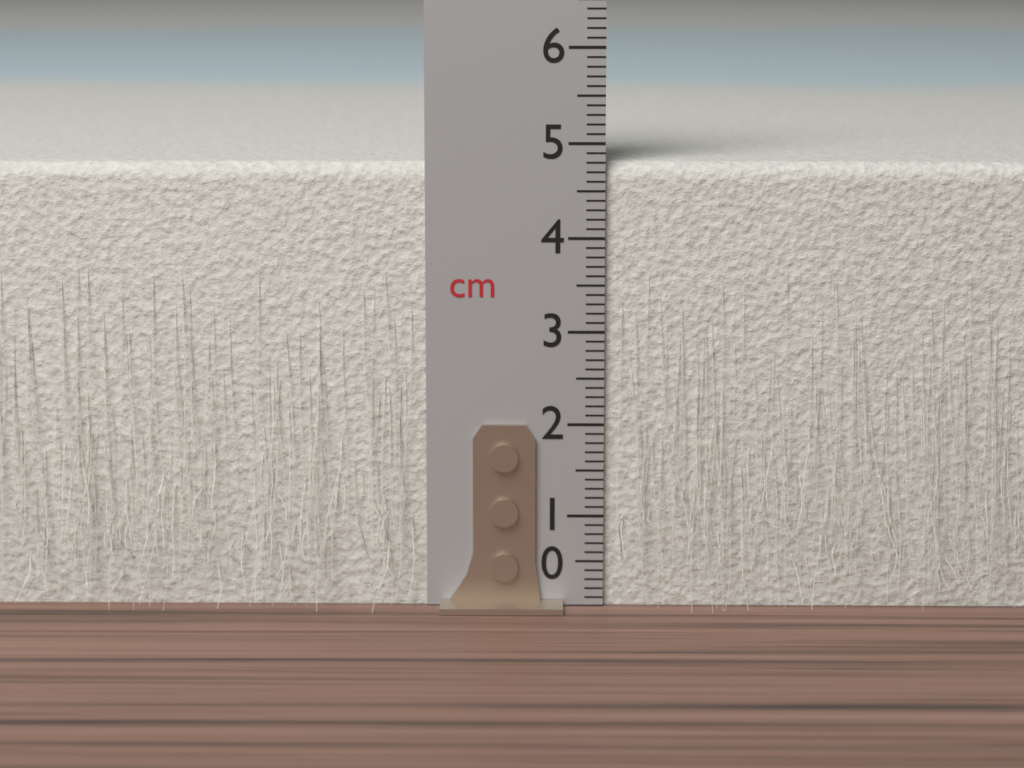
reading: 4.8 cm
